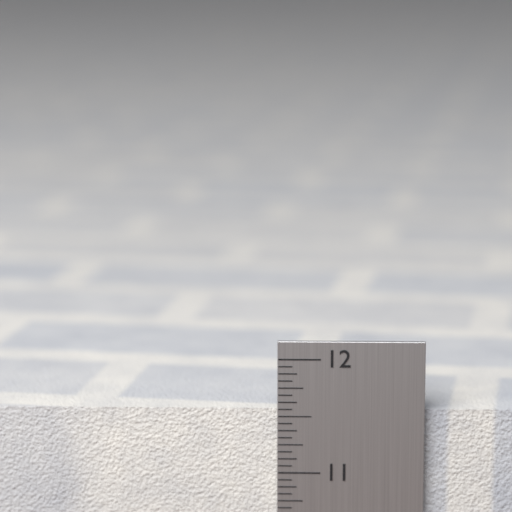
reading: 11.5625 in
